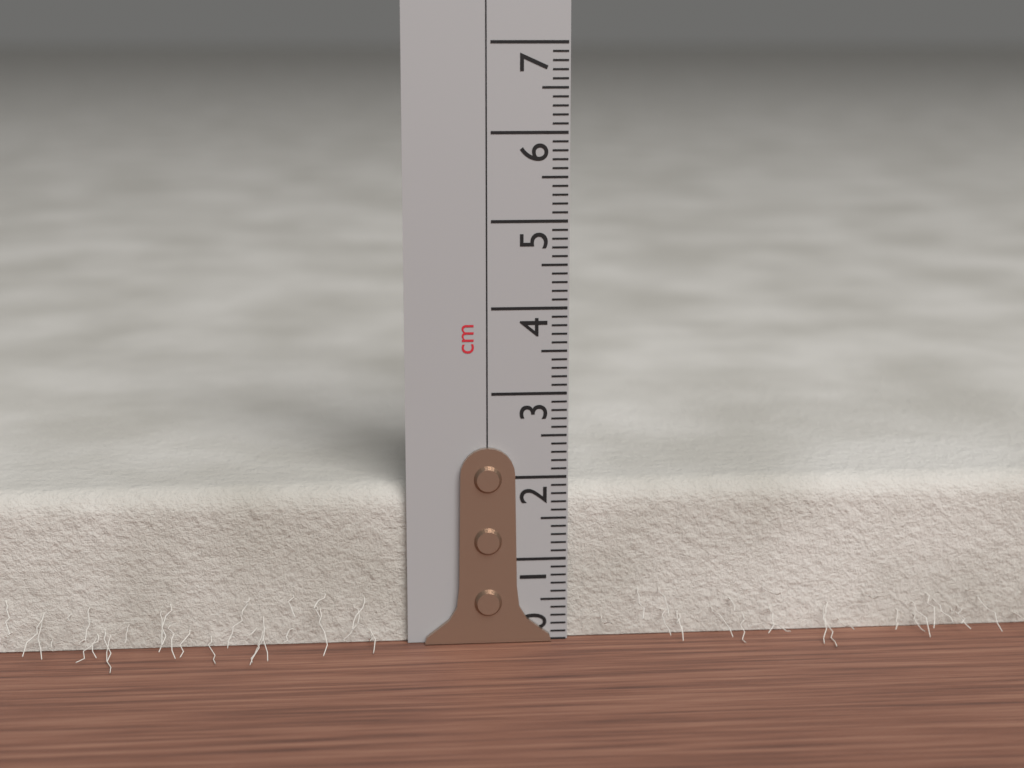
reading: 1.9 cm
